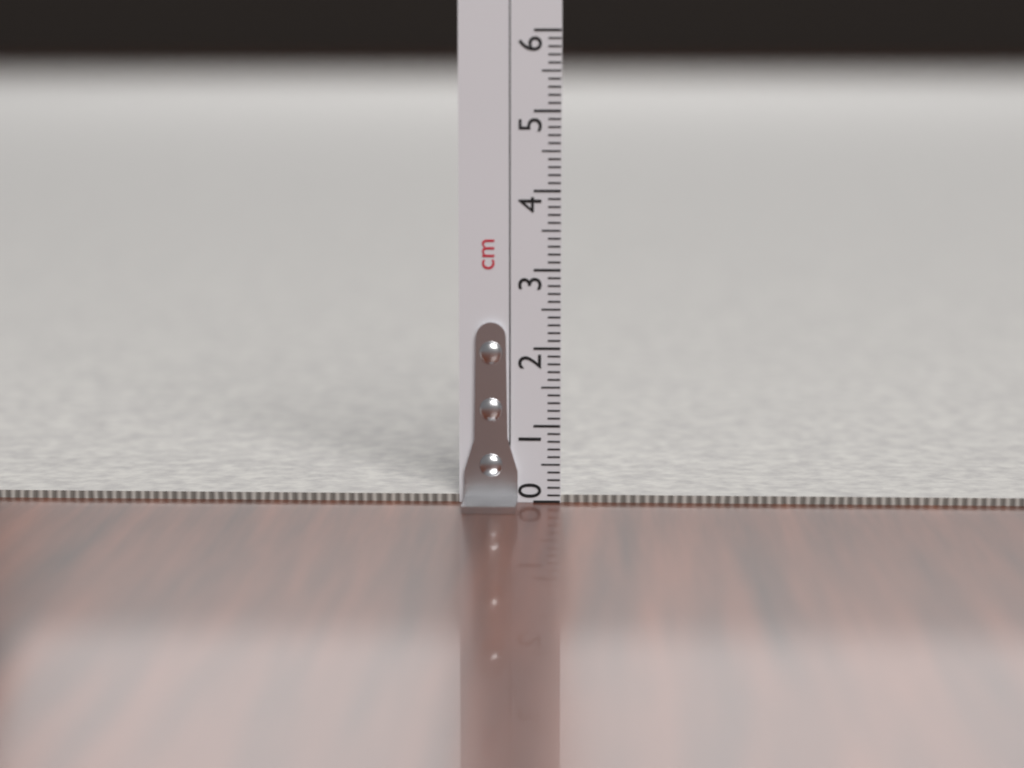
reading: 0.1 cm
